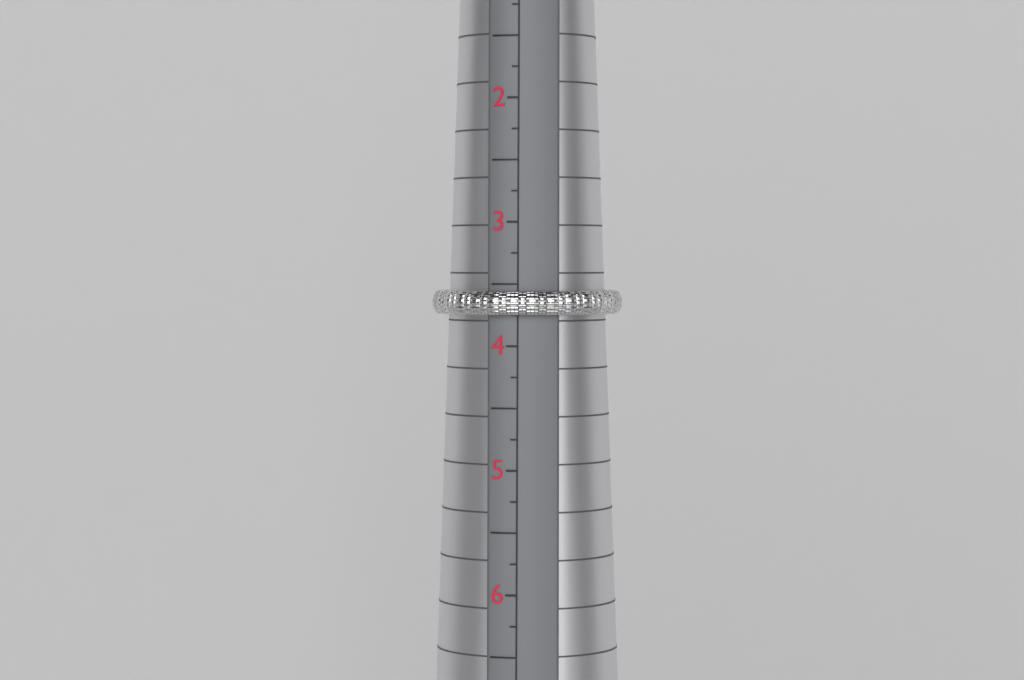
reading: 3.75 (no unit)
